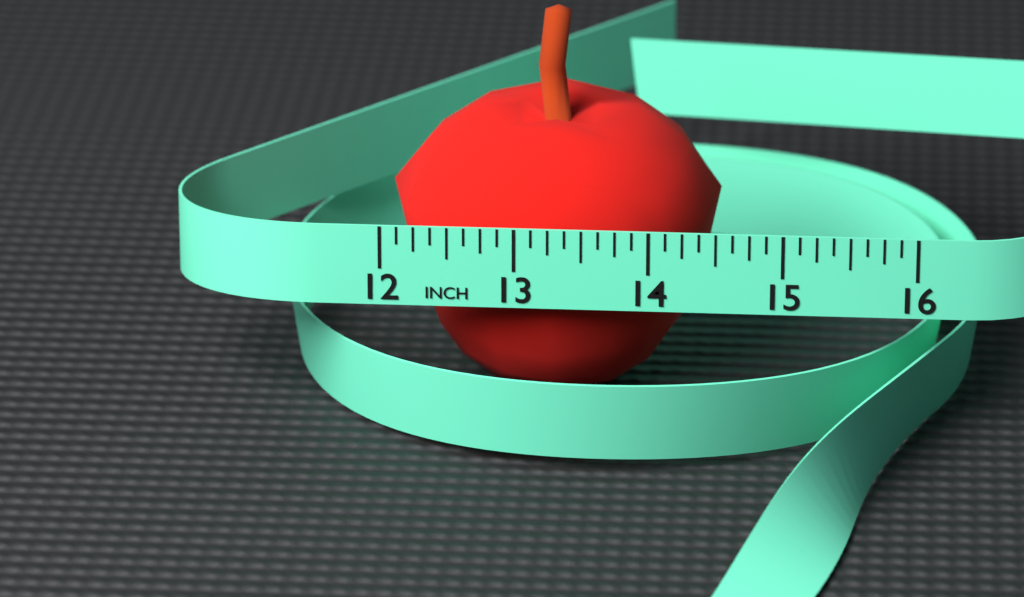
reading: 14.500 in
